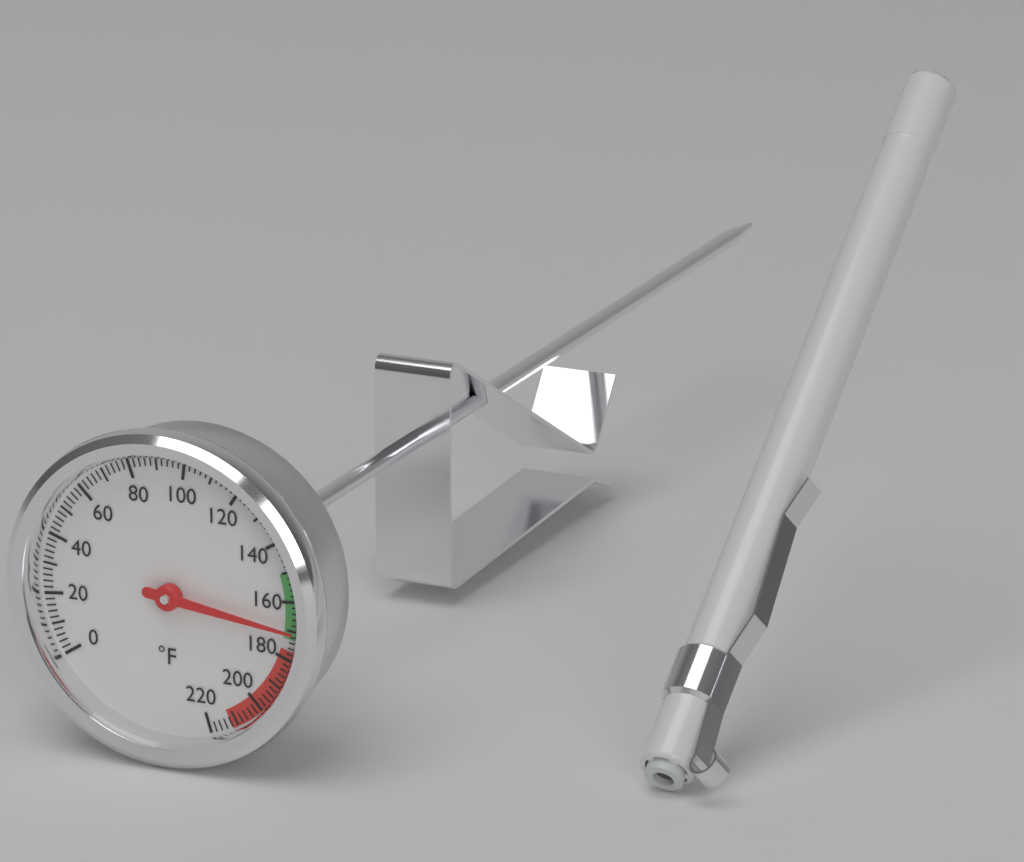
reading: 170 °F
